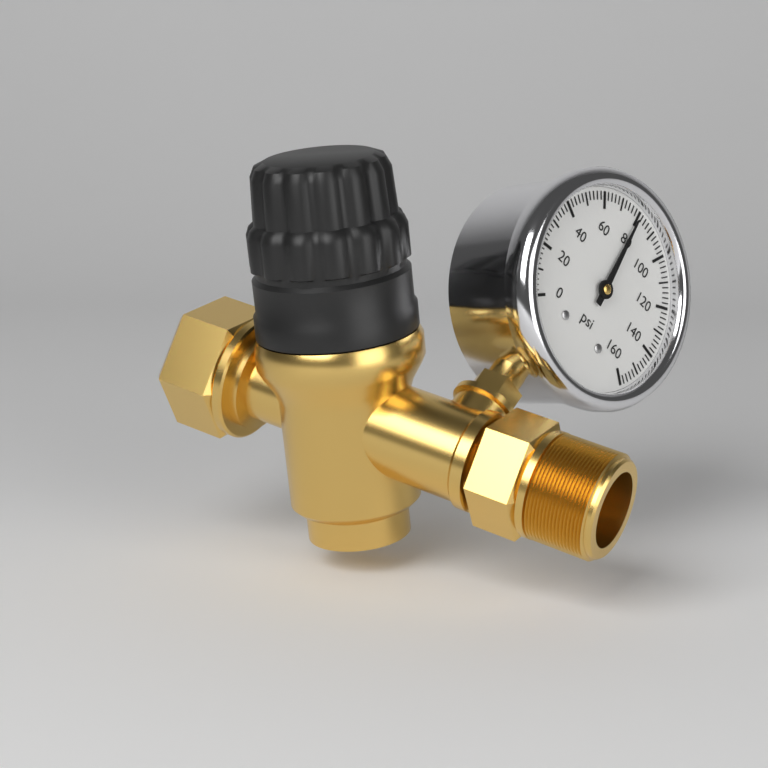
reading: 80 psi
